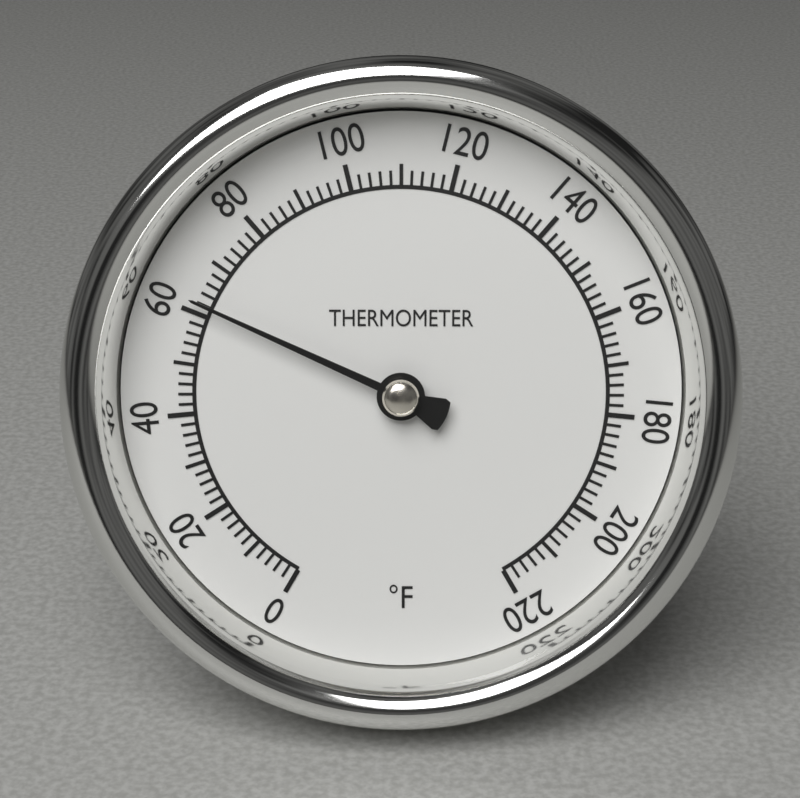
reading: 62 °F
